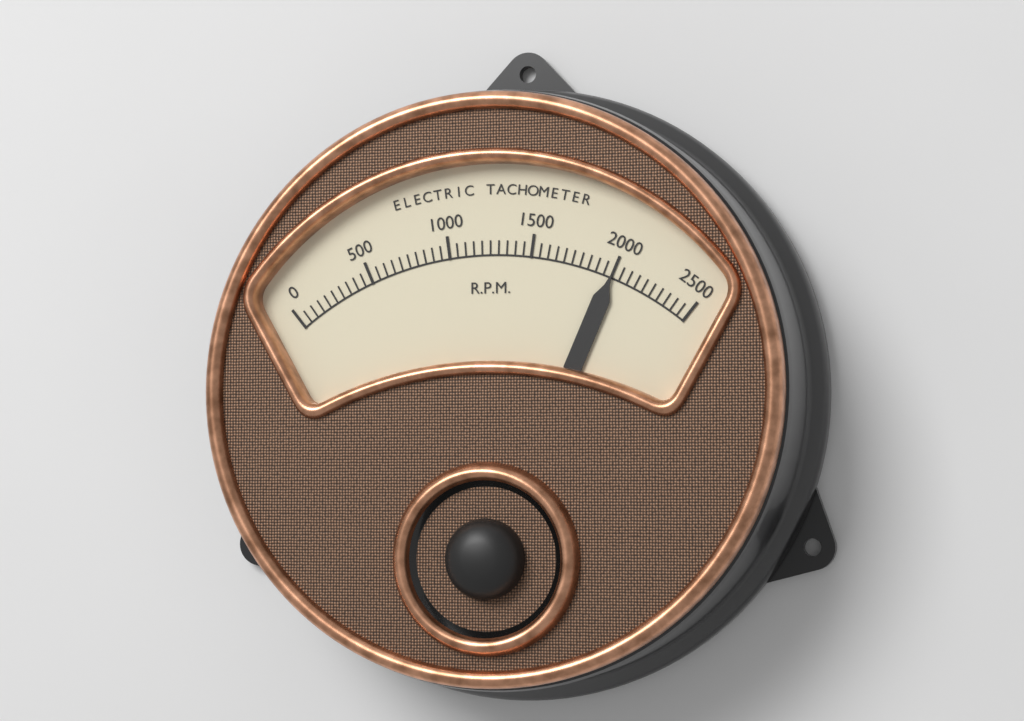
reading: 2000 RPM
